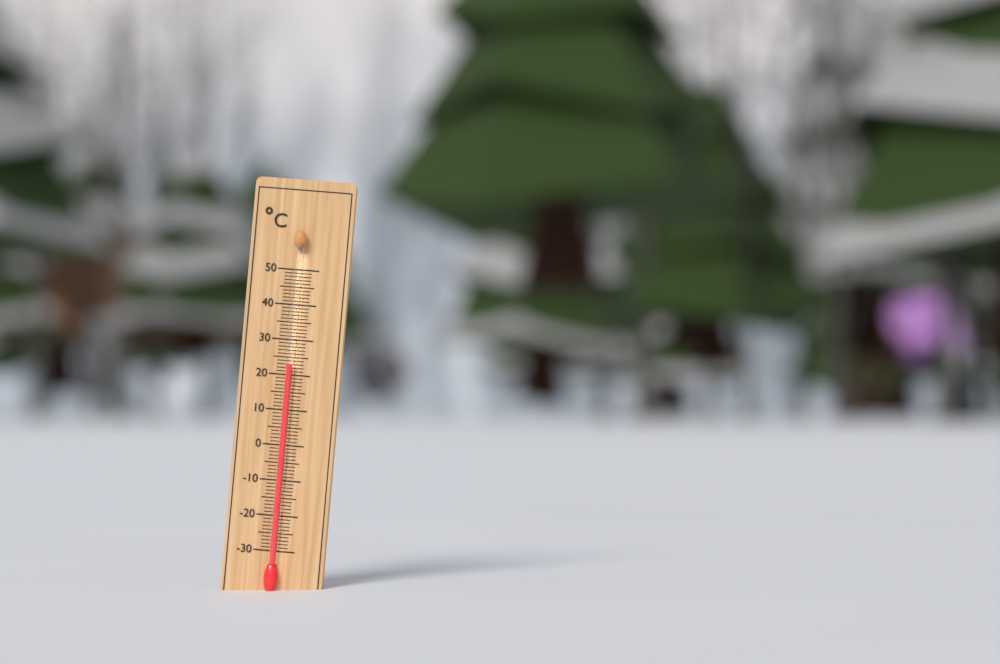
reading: 23 °C
